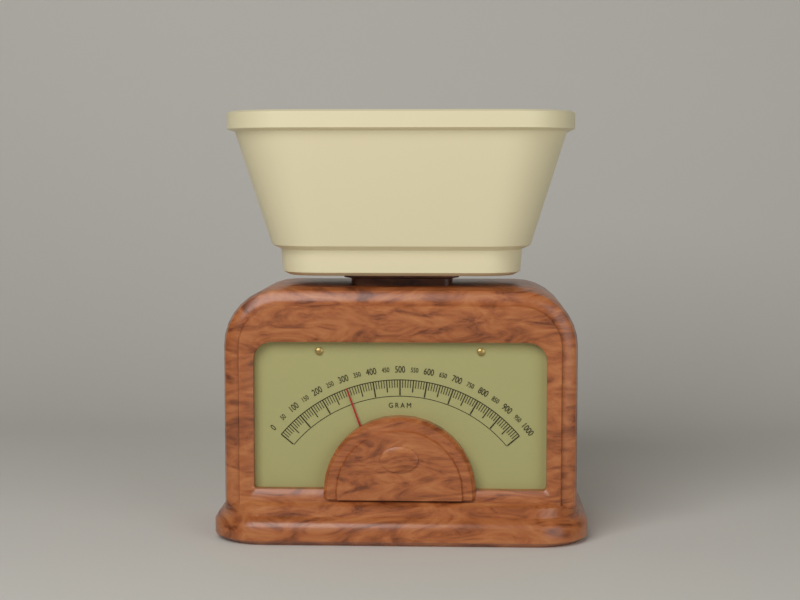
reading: 300 g
